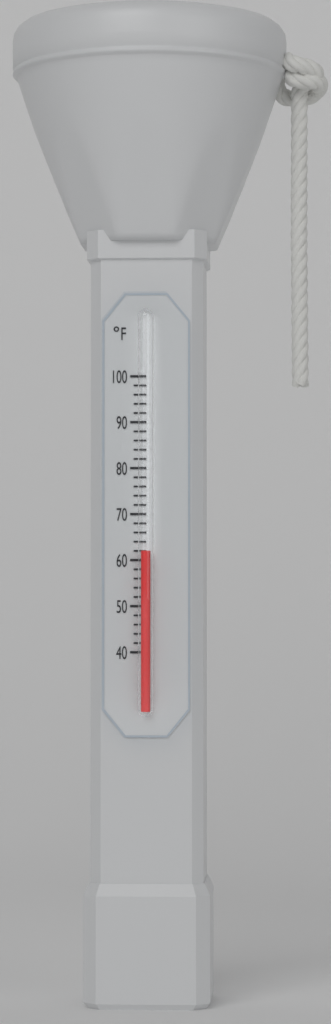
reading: 62 °F
